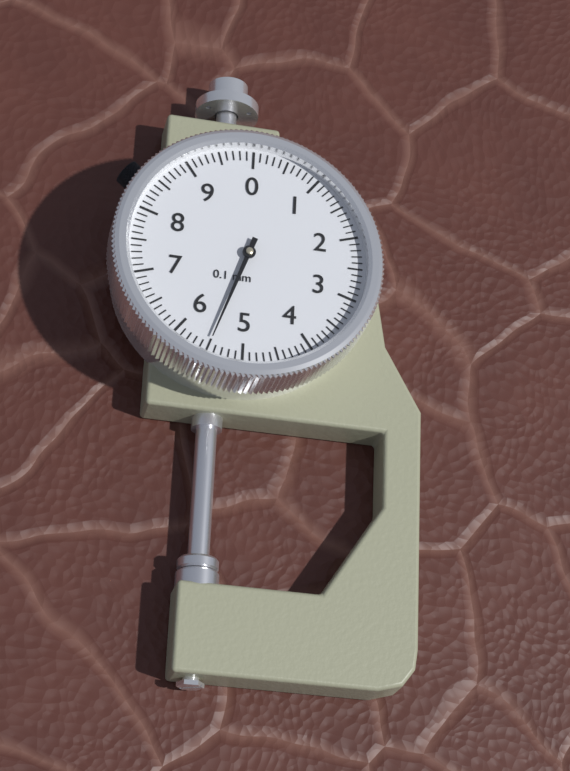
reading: 5.5 mm
